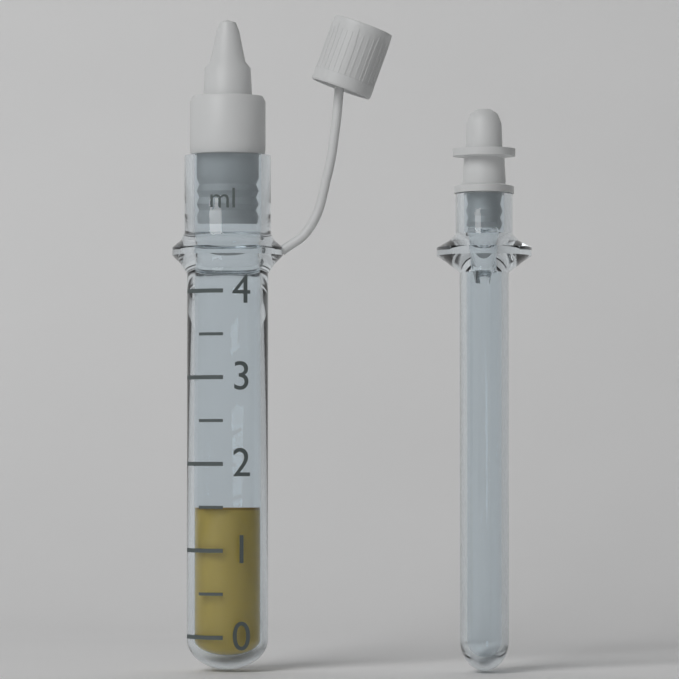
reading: 1.5 ml
